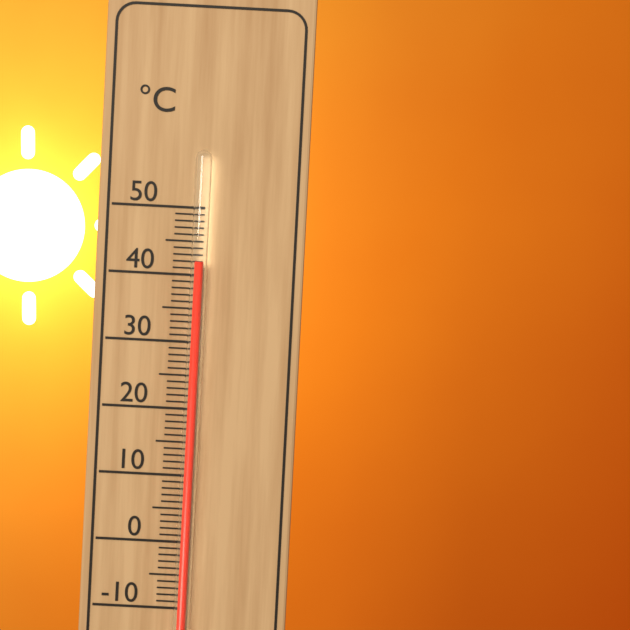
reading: 42 °C
